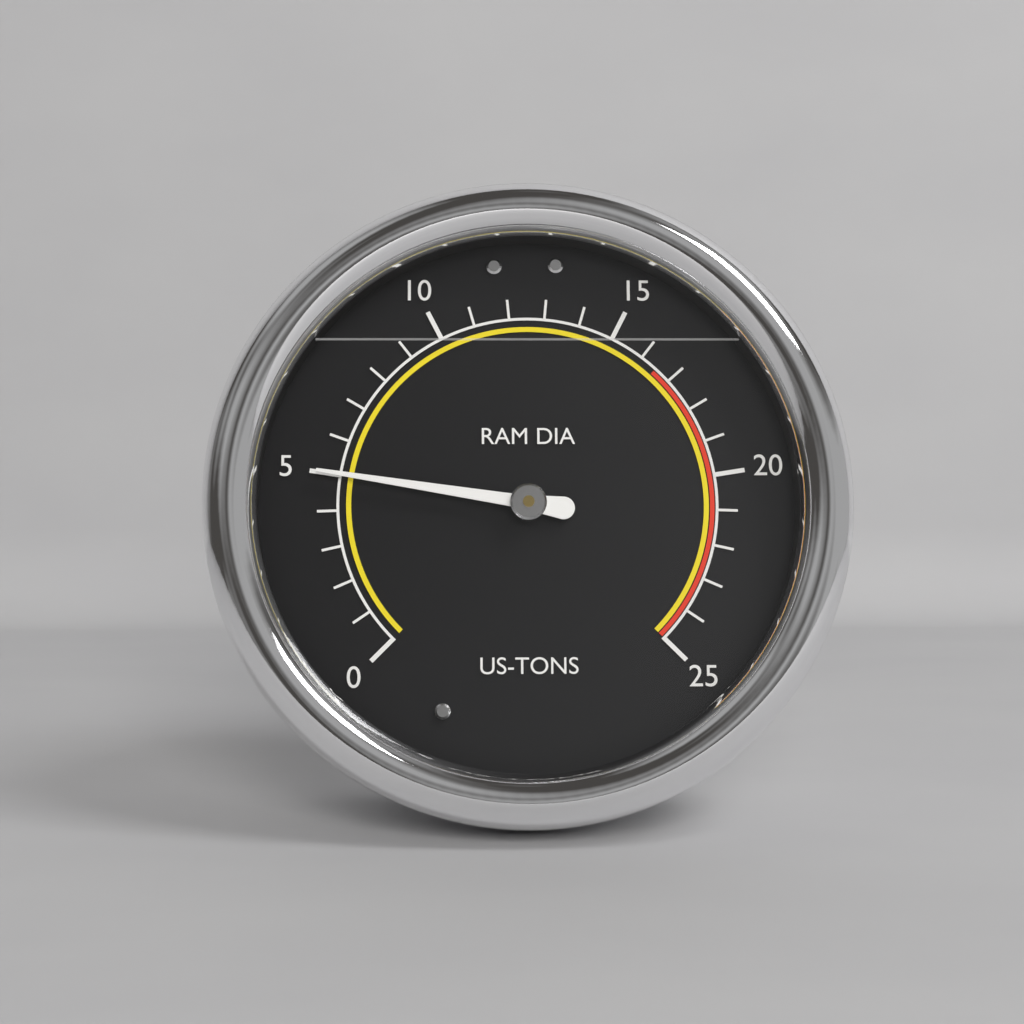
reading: 5 US-TONS
